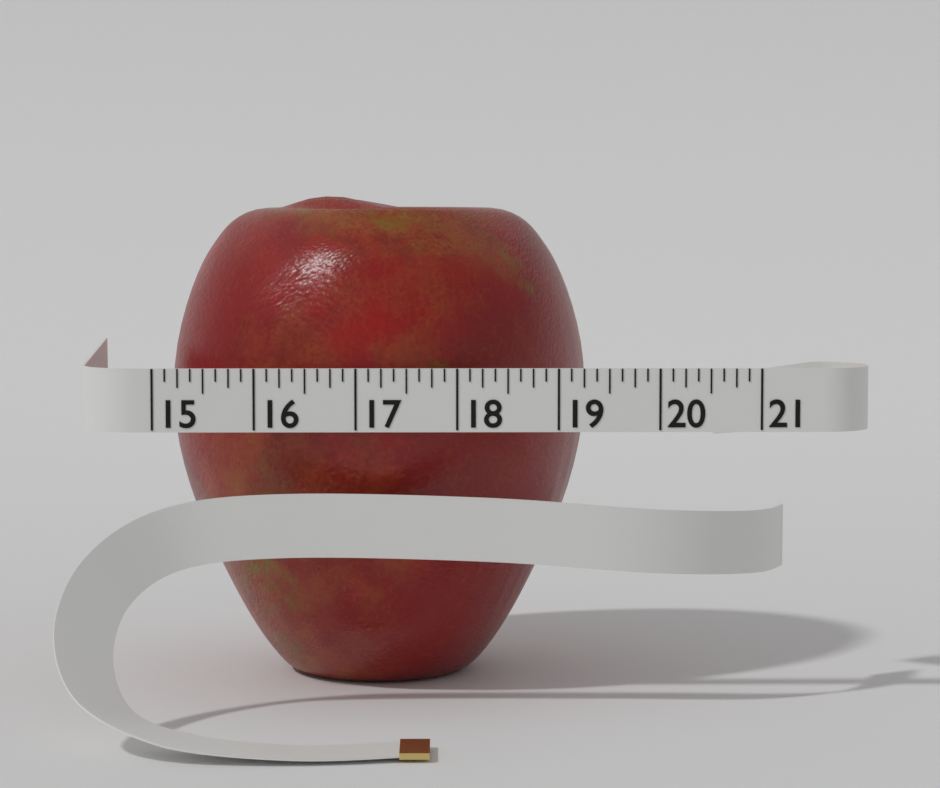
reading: 19.375 (no unit)
